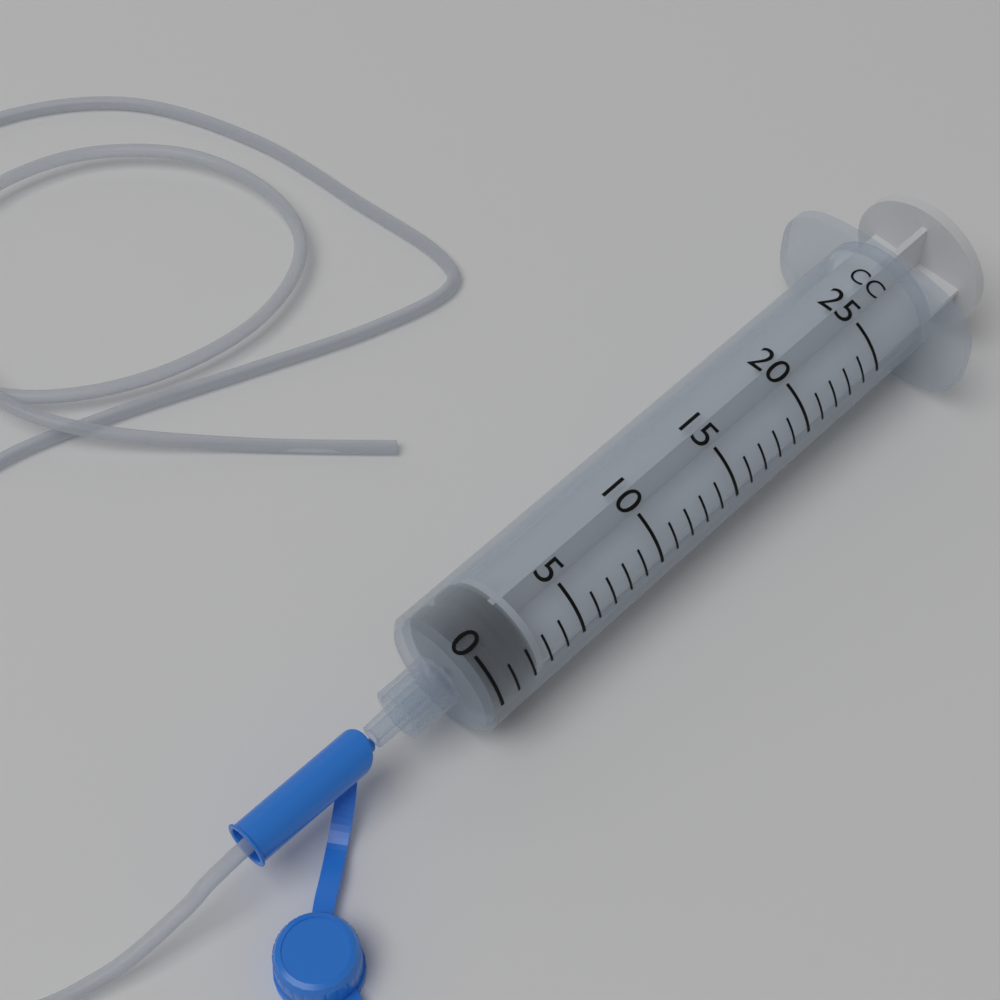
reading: 0 cc
